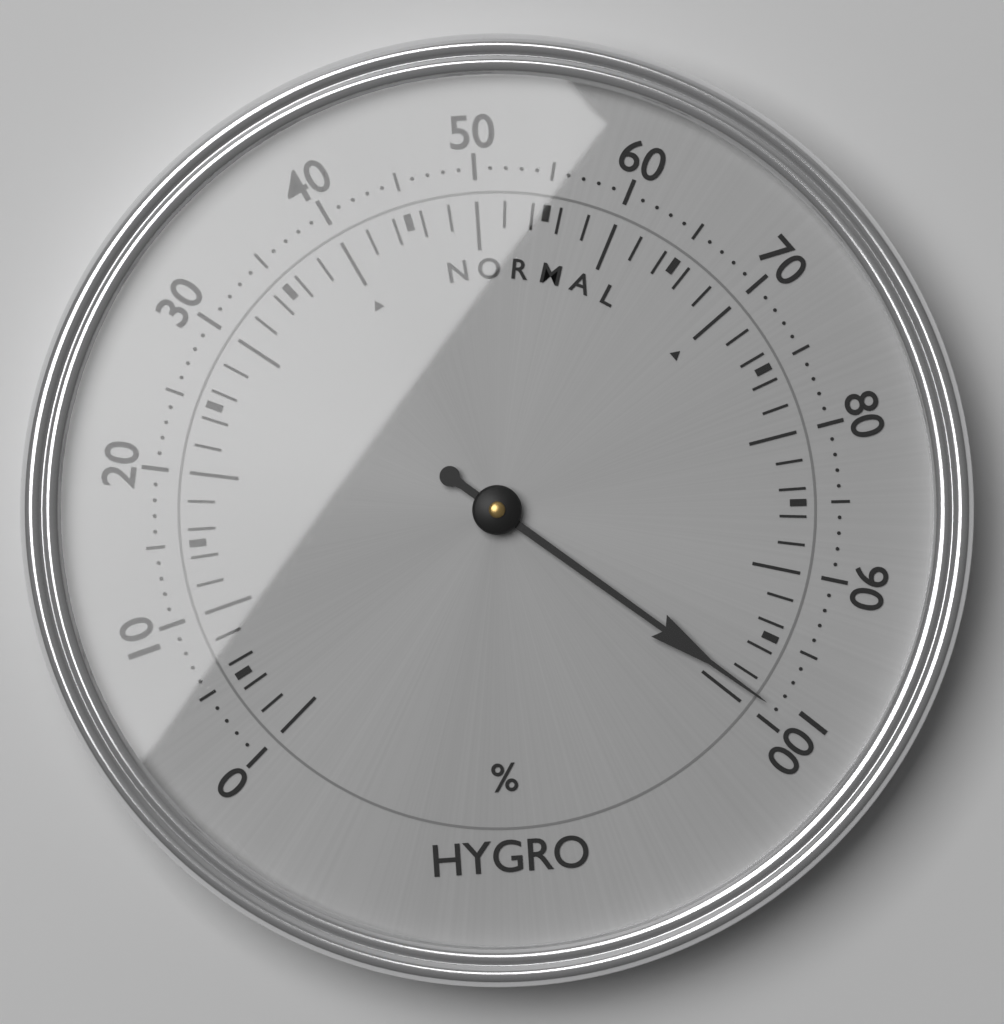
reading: 99 %
